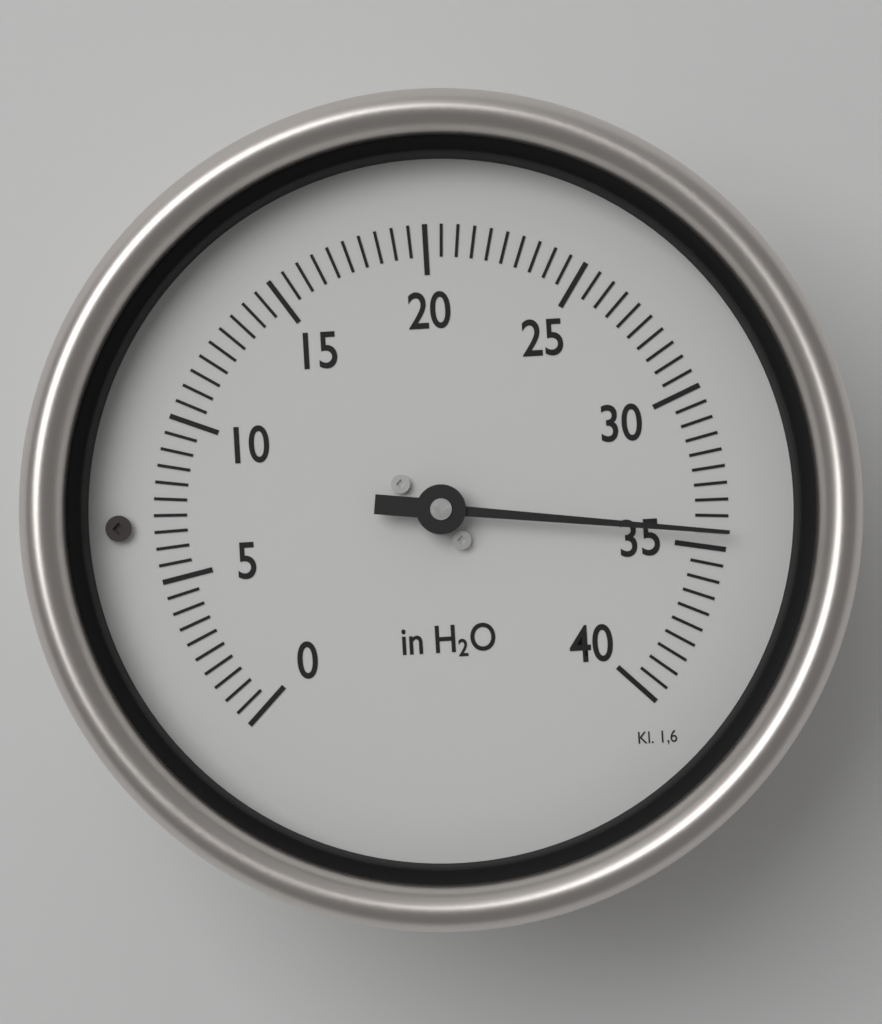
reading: 34.5 in H2O
